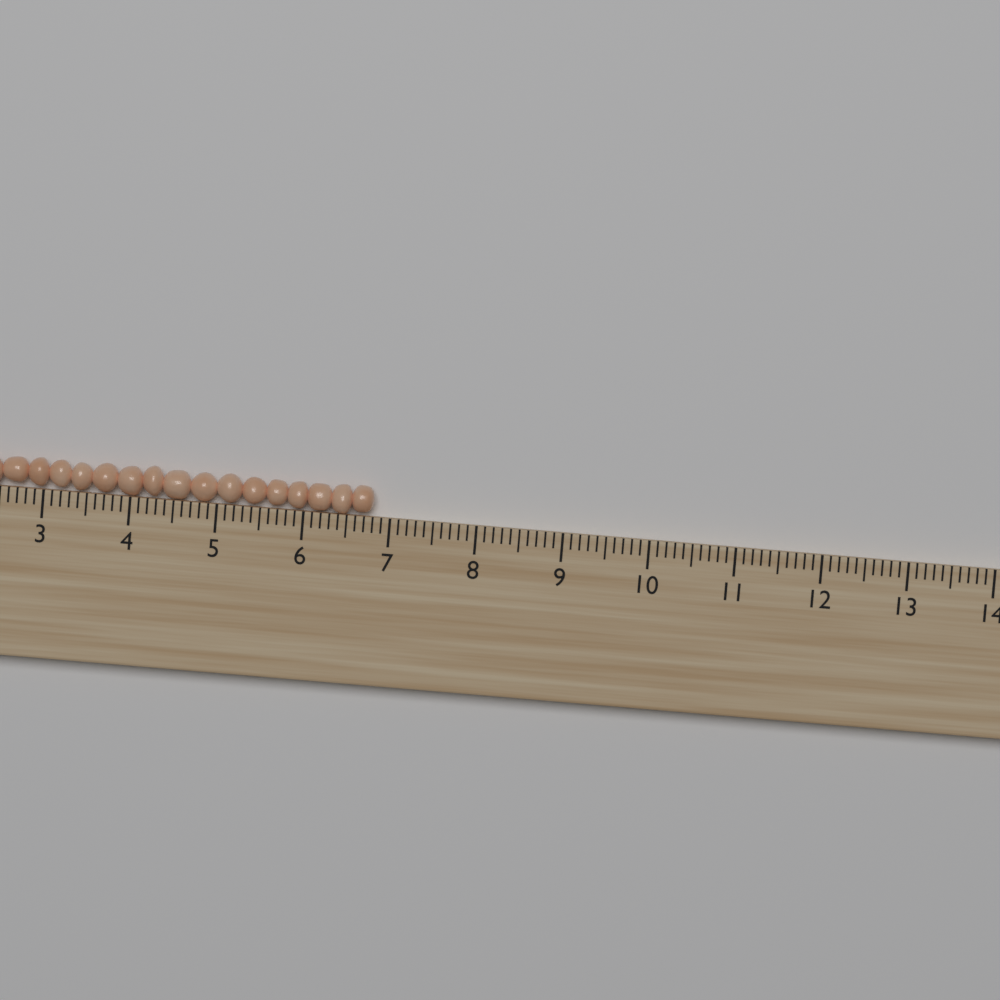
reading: 6.8 (no unit)
